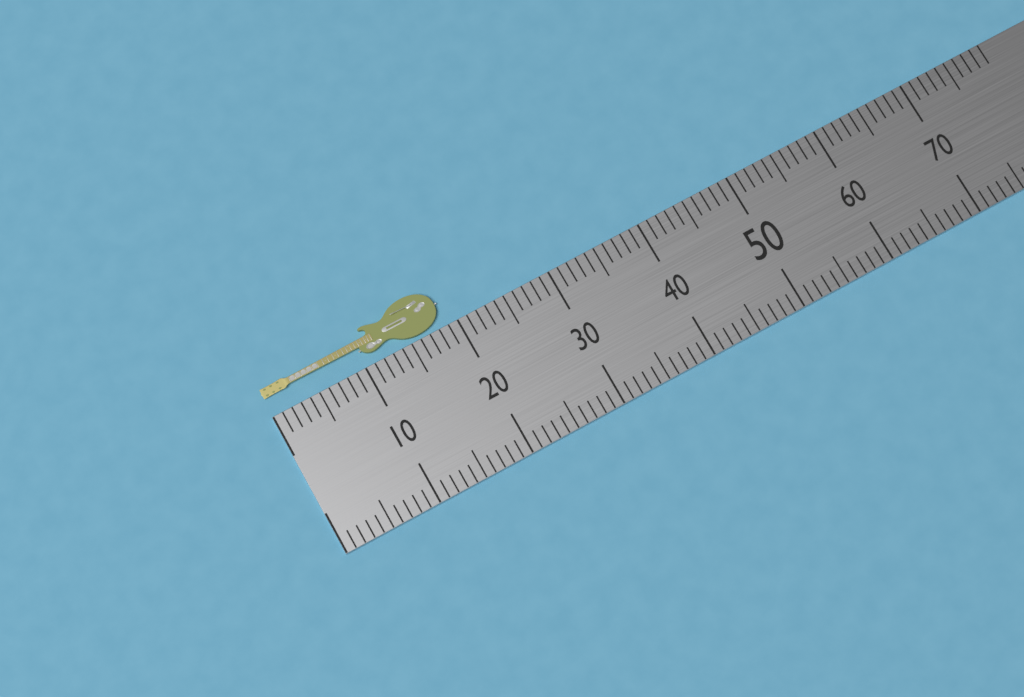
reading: 19 (no unit)
